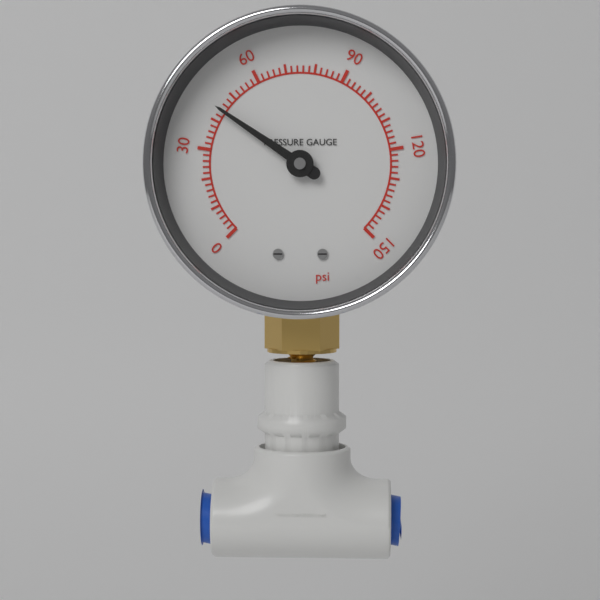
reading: 44 psi
